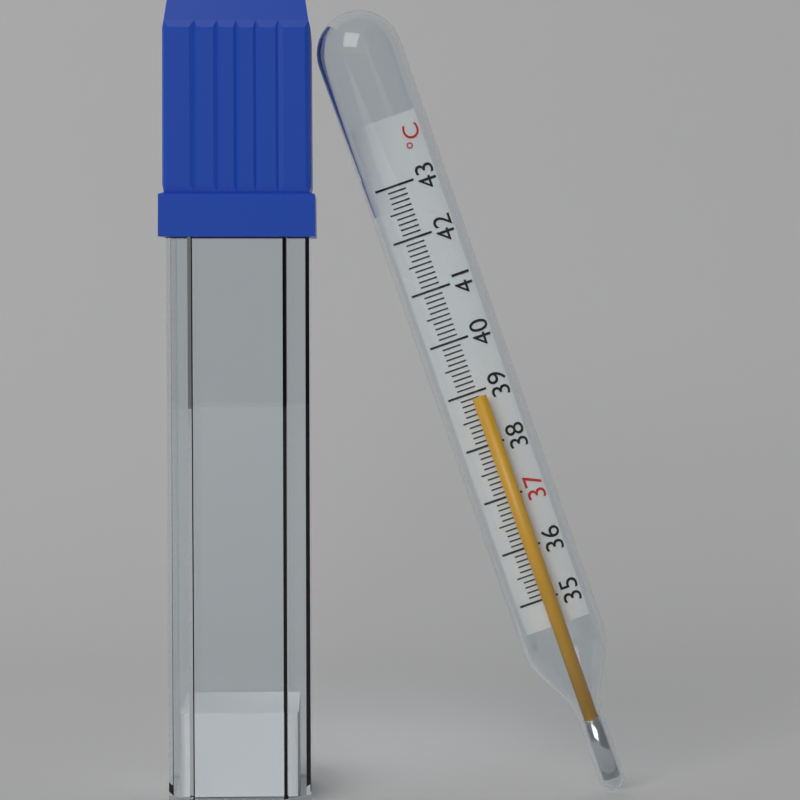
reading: 38.9 °C
